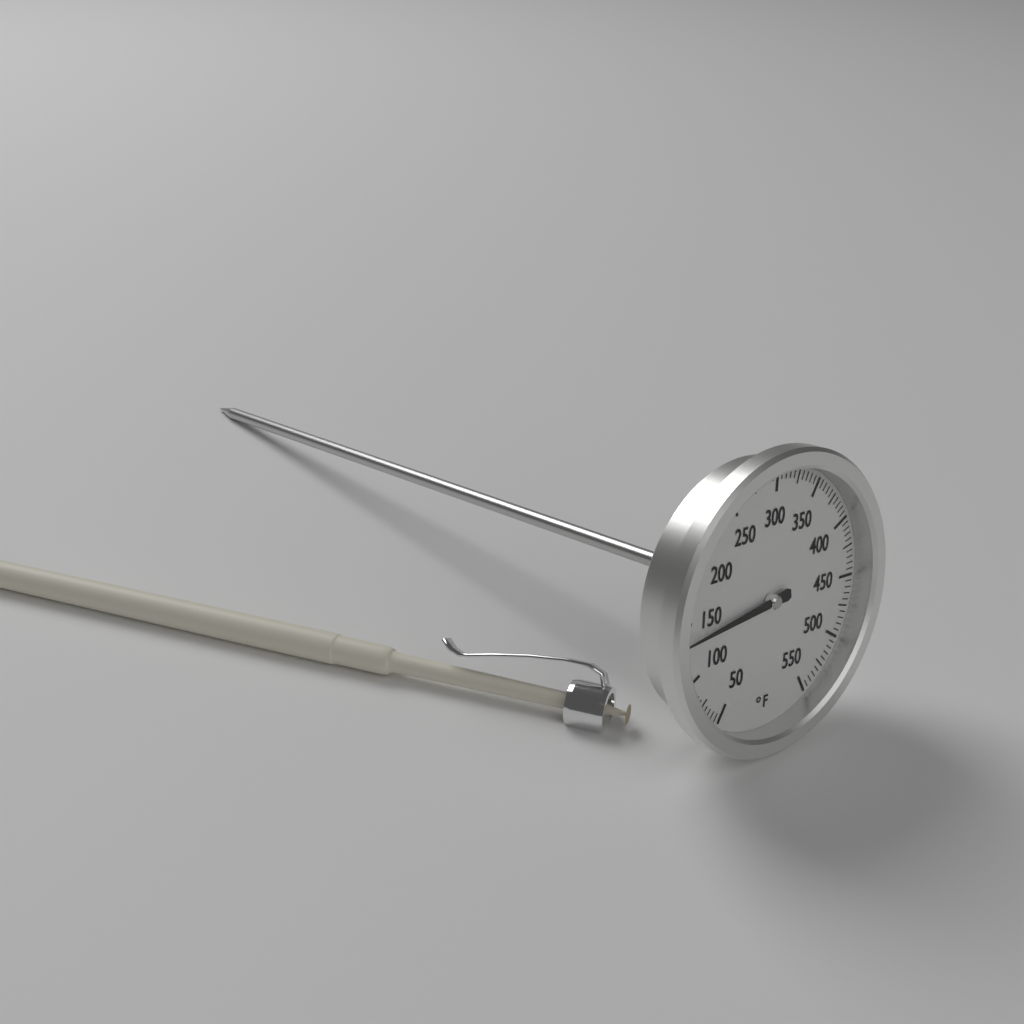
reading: 135 °F
